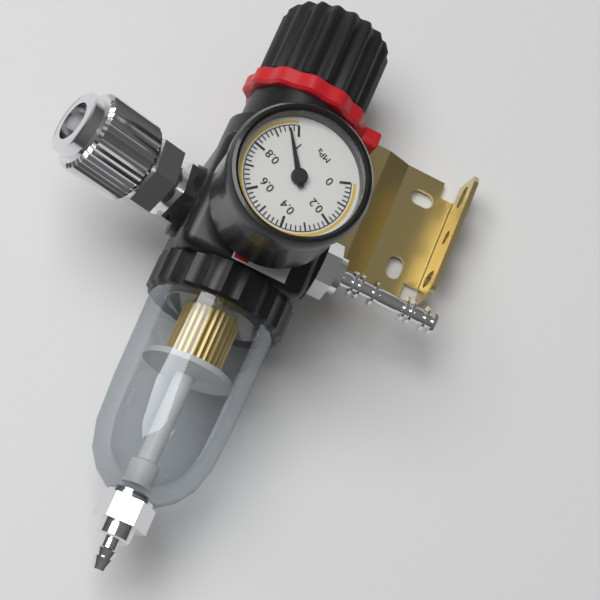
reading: 0.96 MPa
